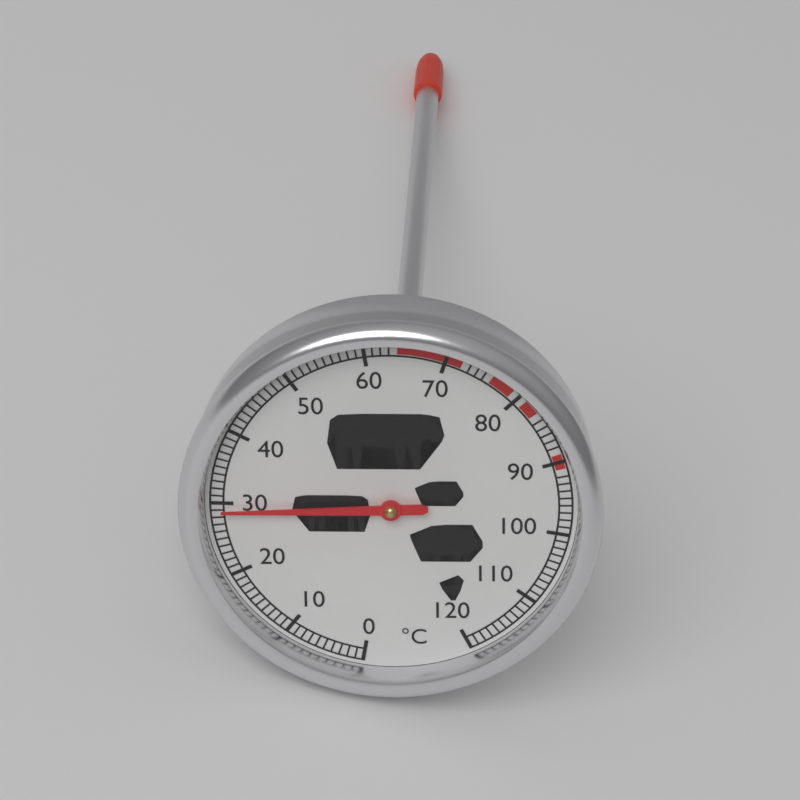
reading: 29 °C
